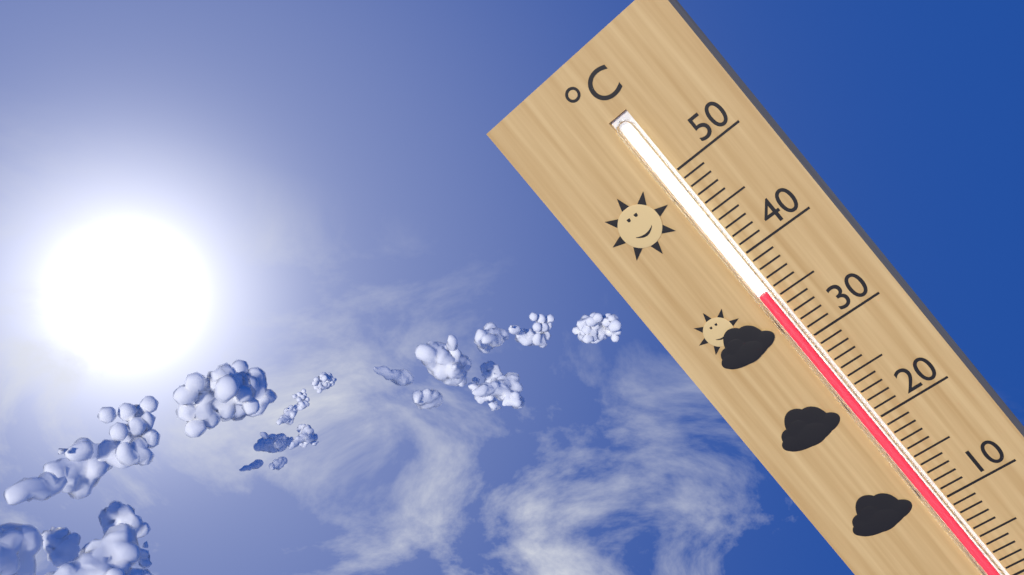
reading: 36 °C
